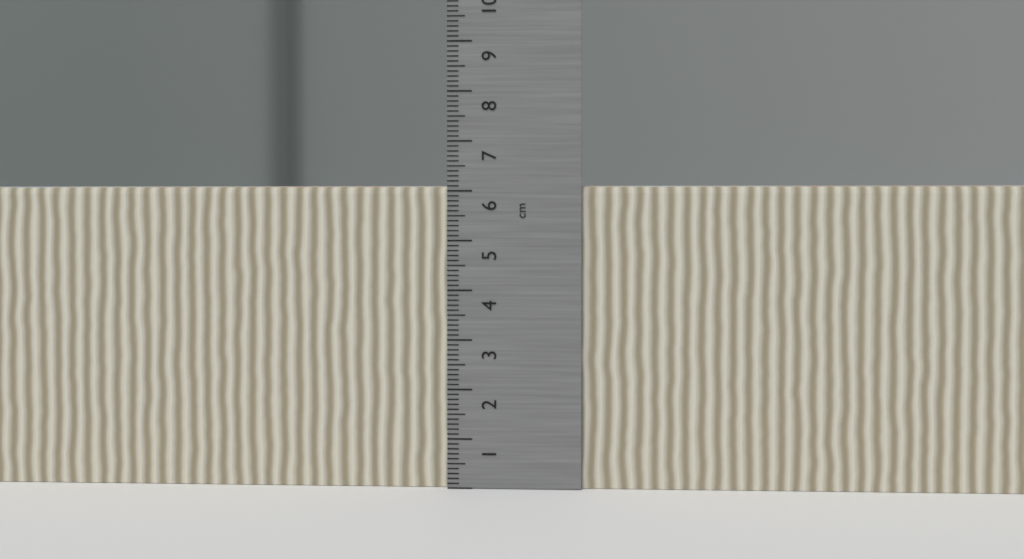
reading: 6.1 cm
